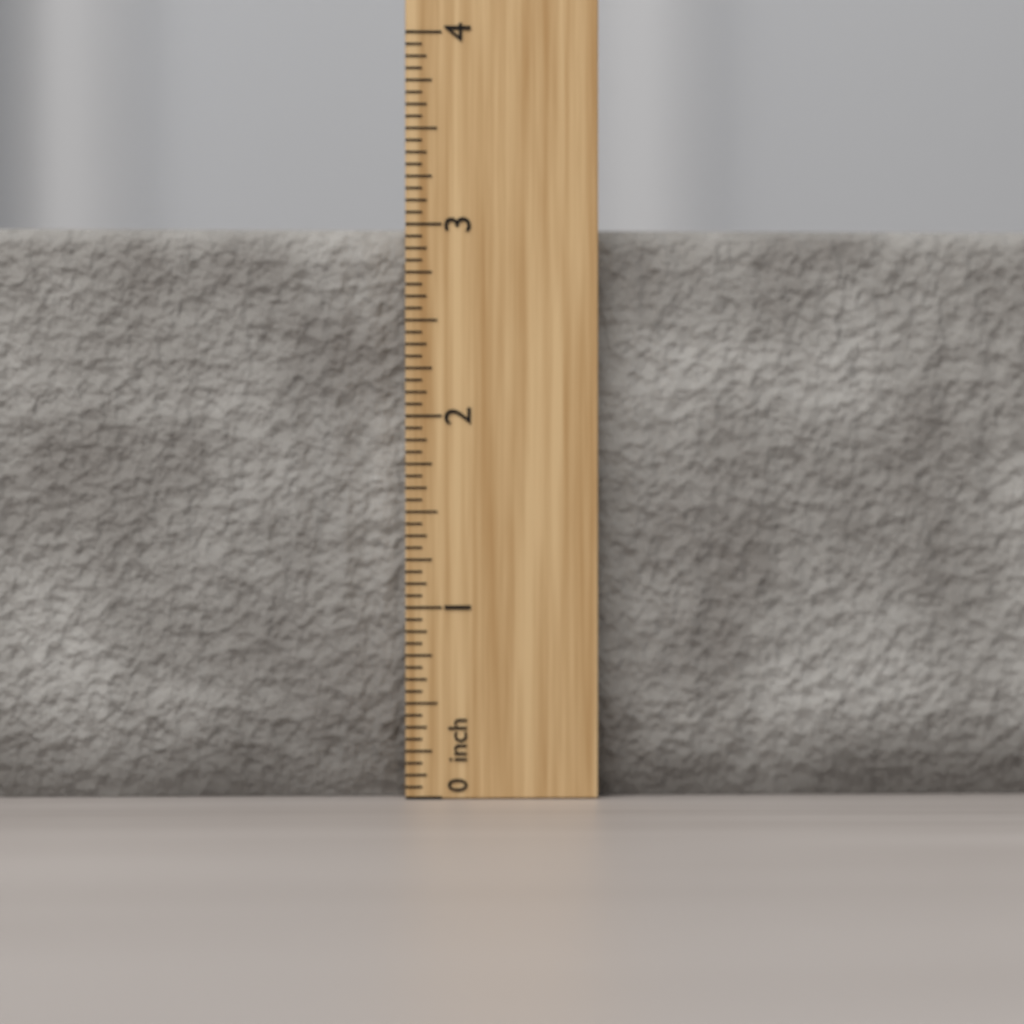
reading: 3.0000 inch
